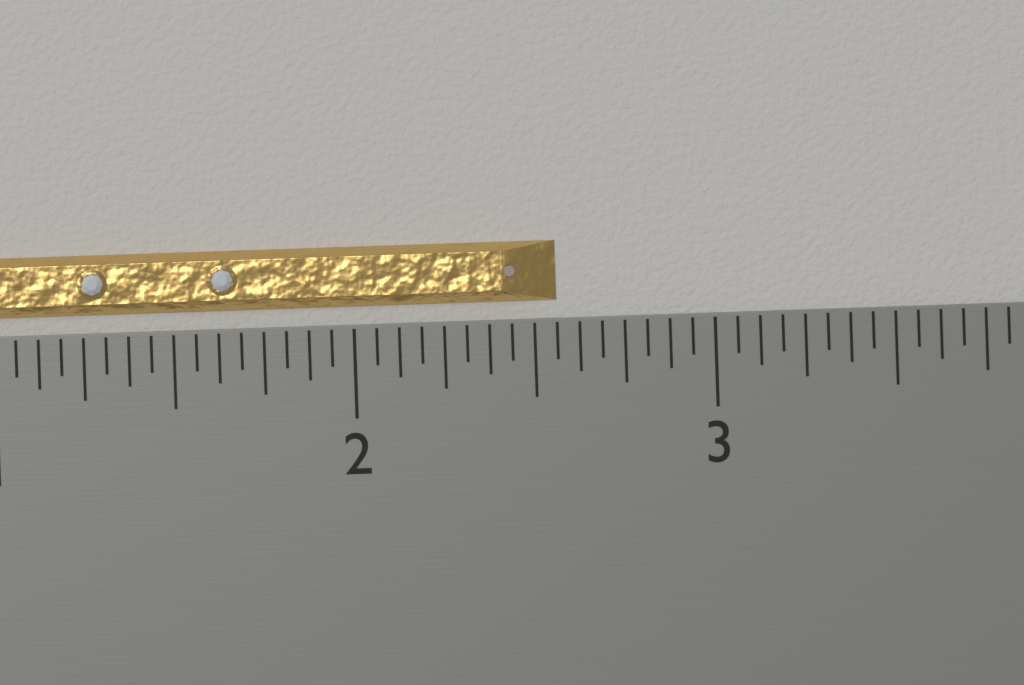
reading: 2.5625 inch
